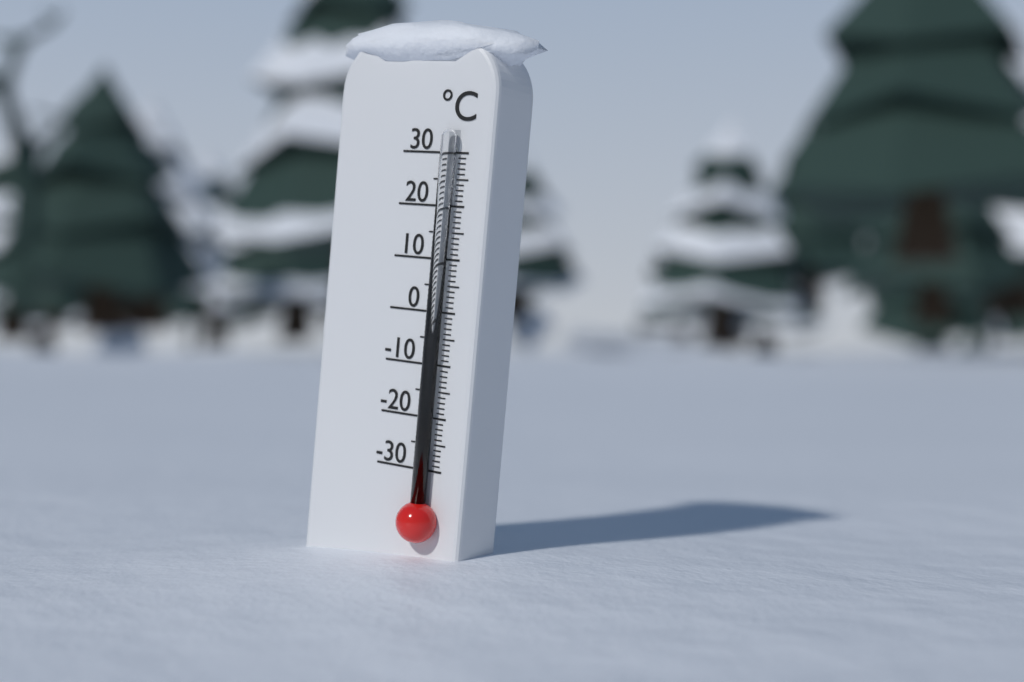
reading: -26 °C
